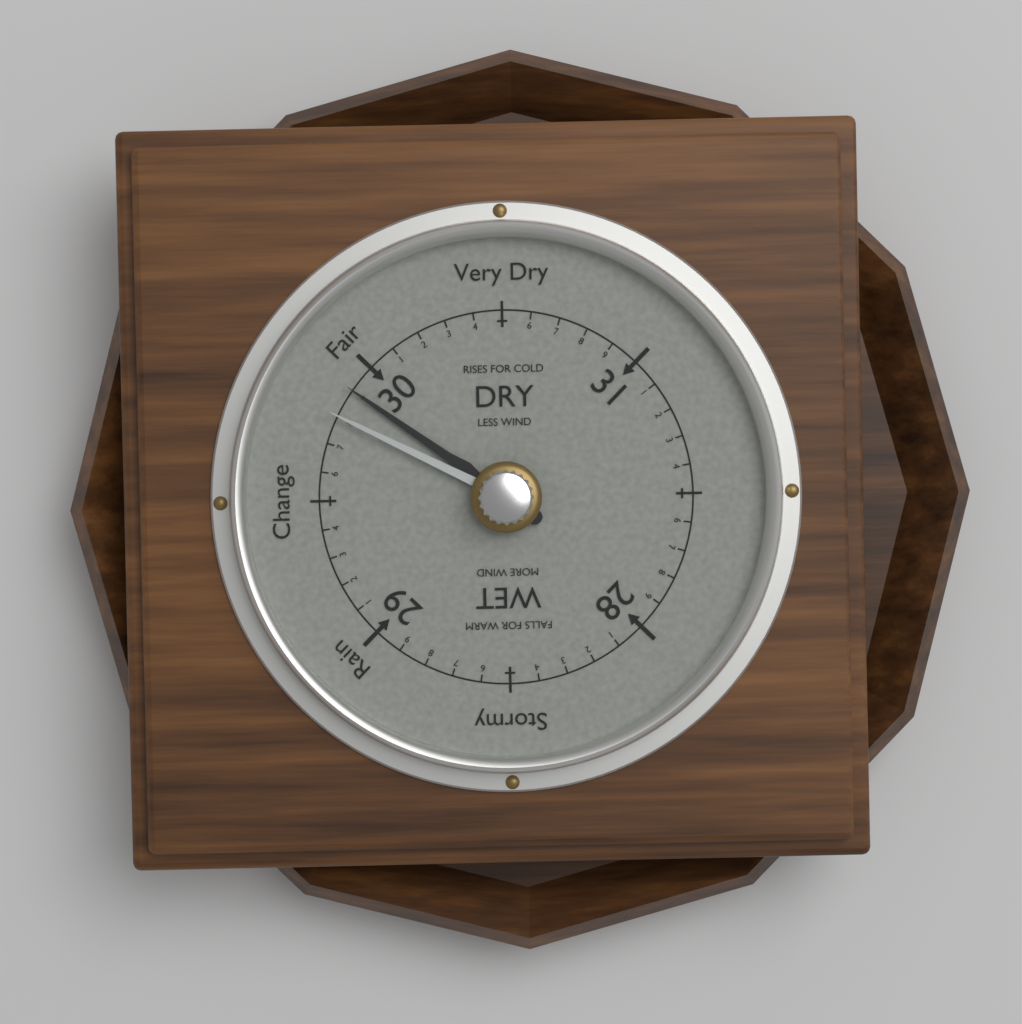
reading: 29.9 (no unit)
